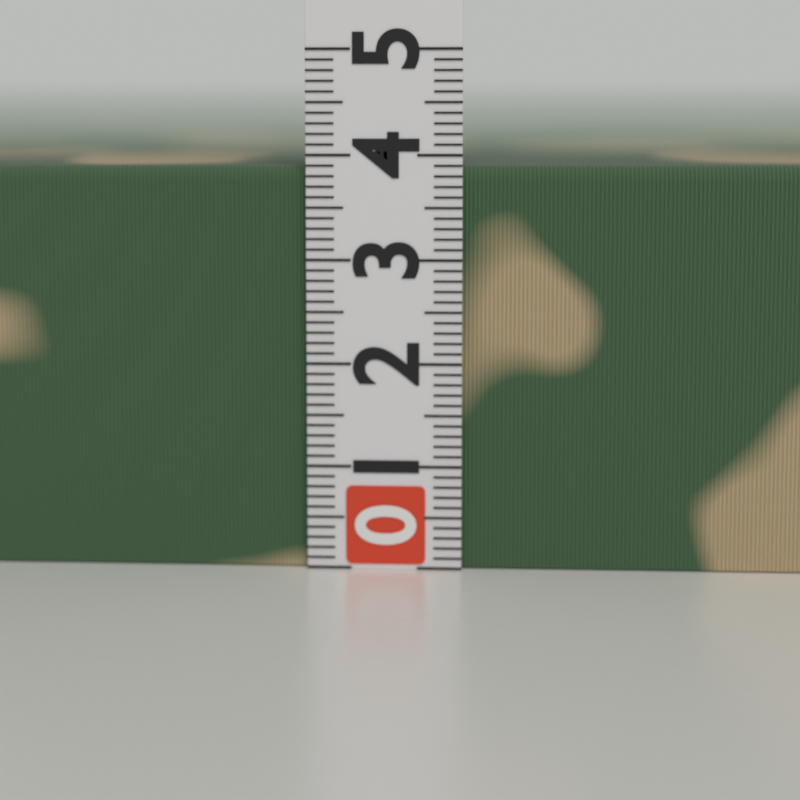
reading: 3.9 (no unit)
